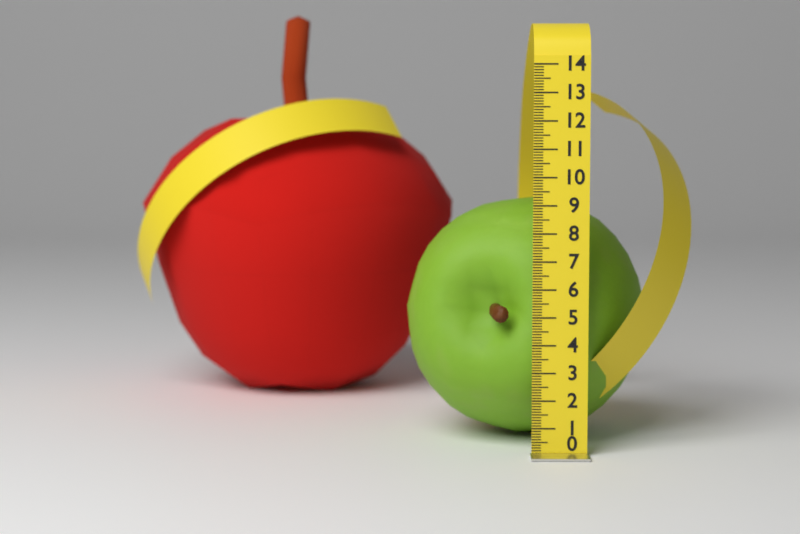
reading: 9.0 (no unit)
